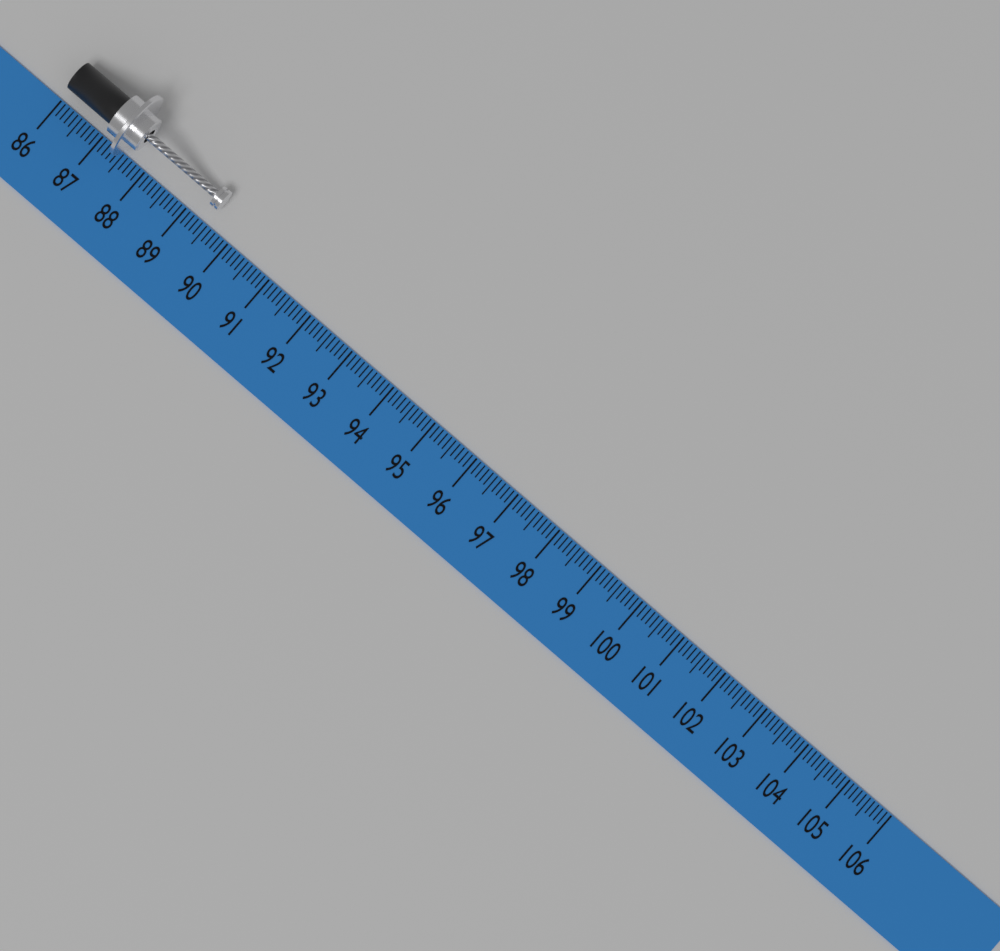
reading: 89.5 (no unit)
